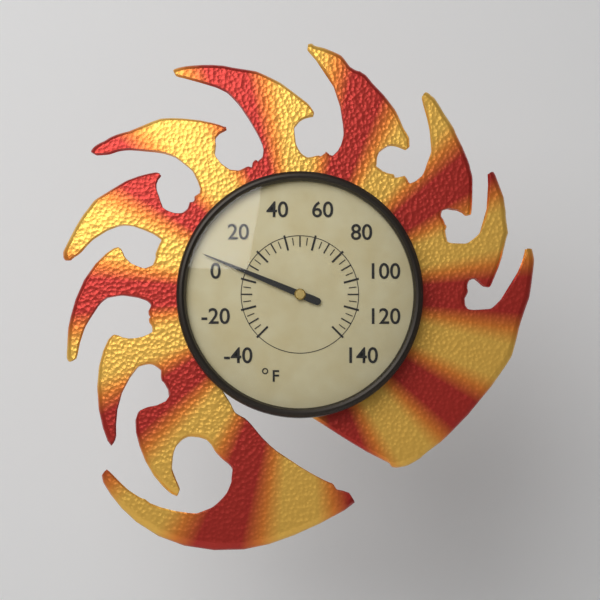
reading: 5 °F
